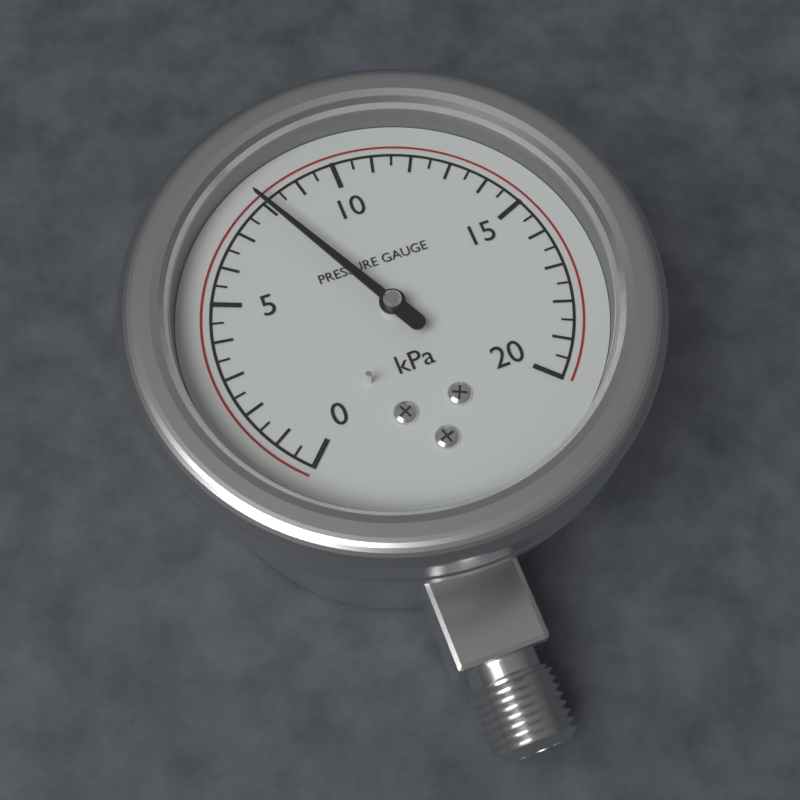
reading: 8.0 kPa
